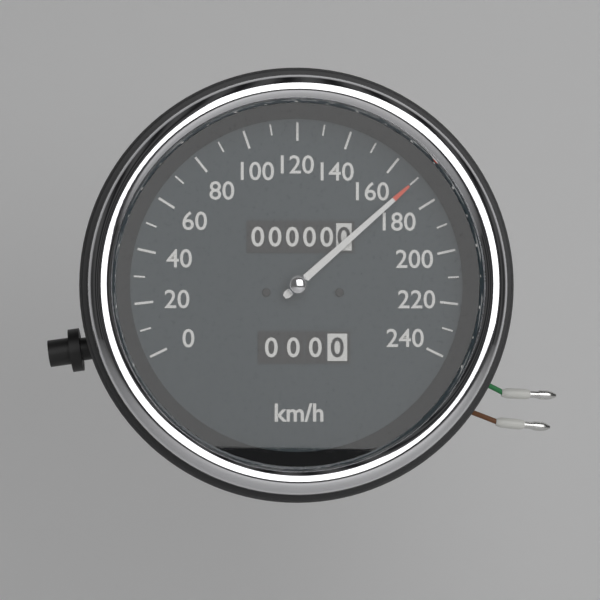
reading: 170 km/h
